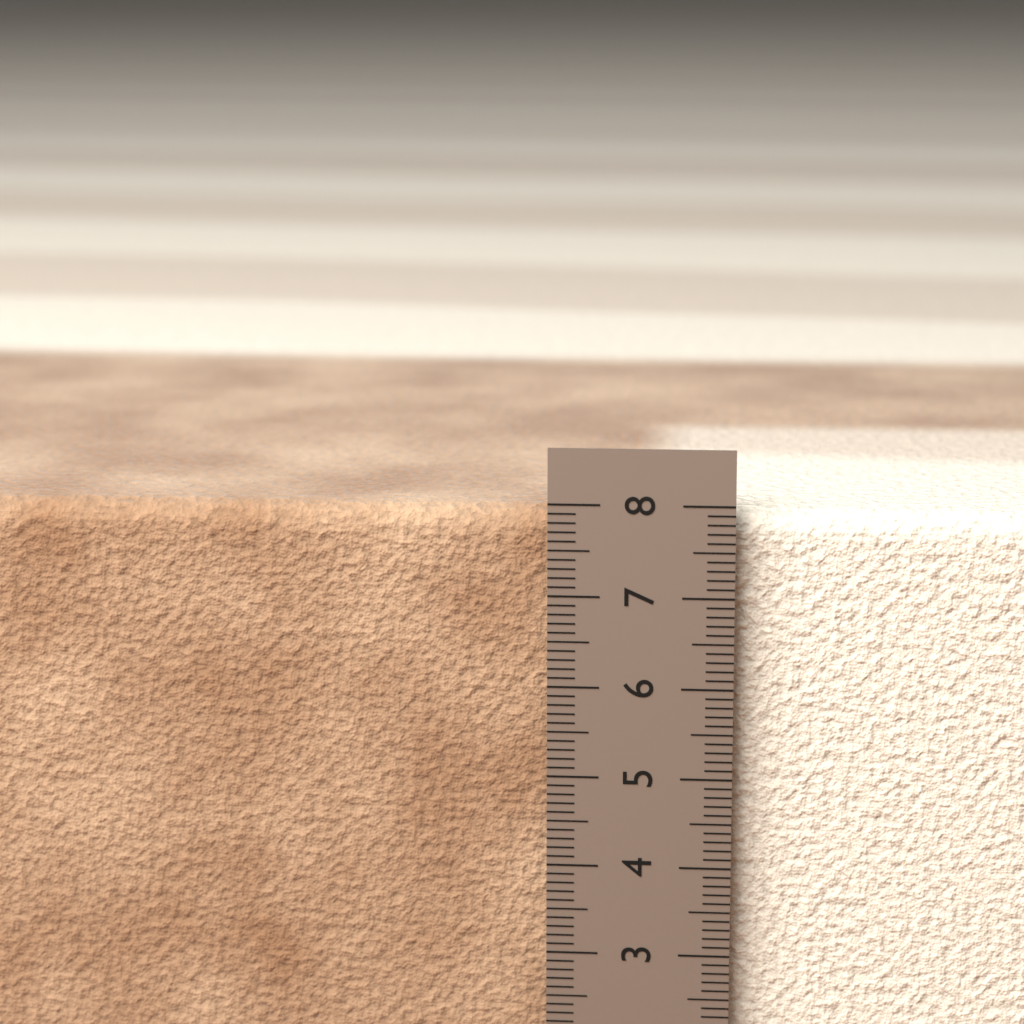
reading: 7.9 cm
